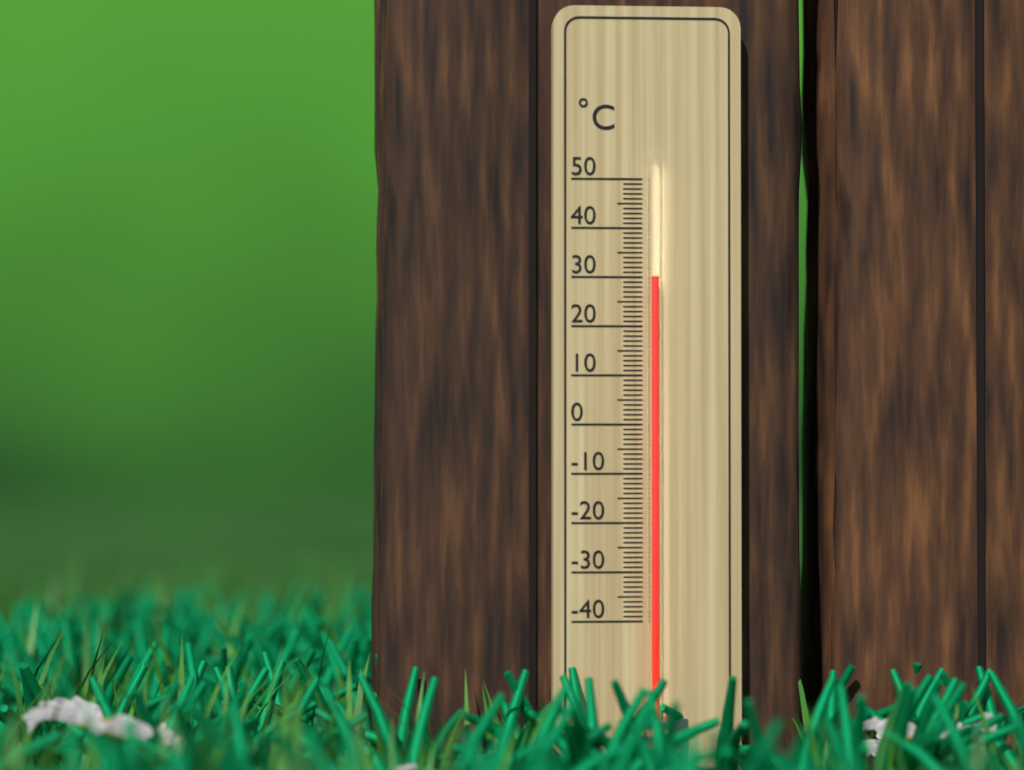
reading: 30 °C
